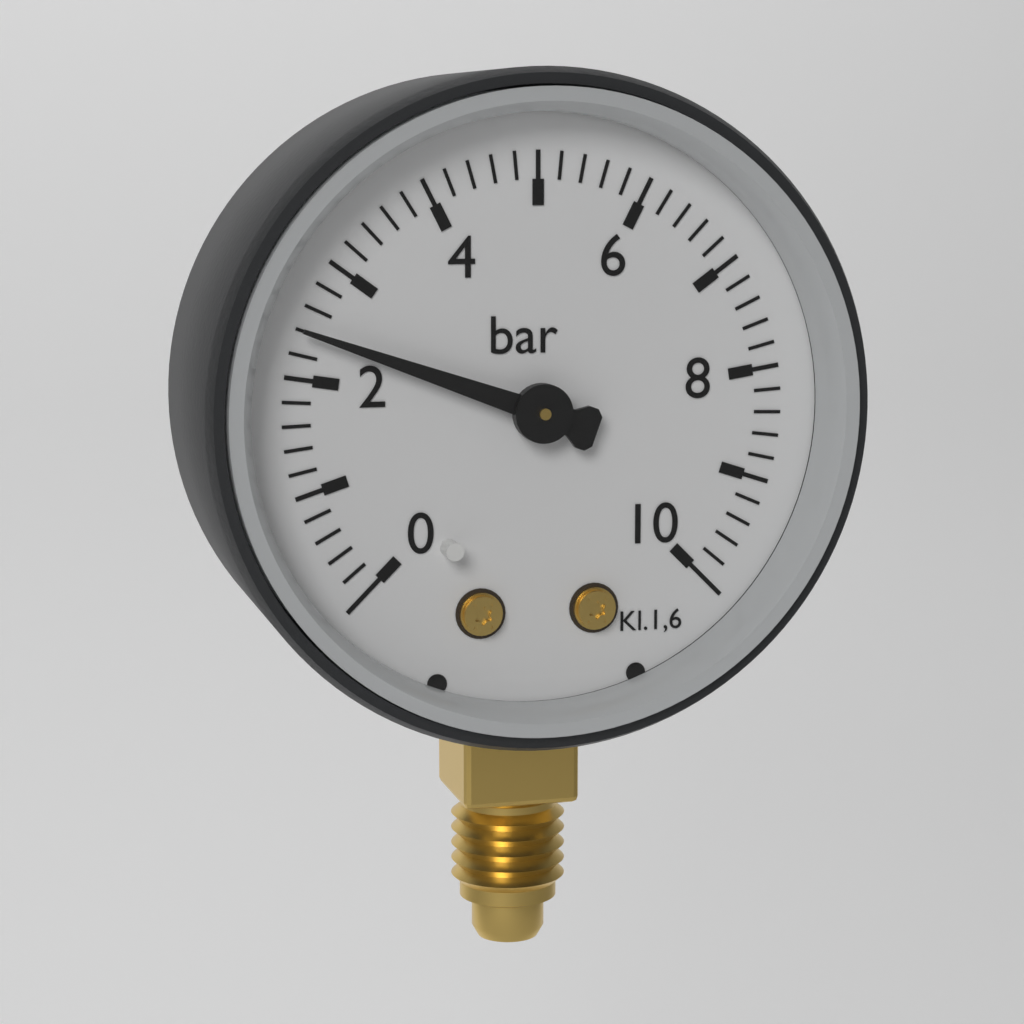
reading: 2.4 bar
